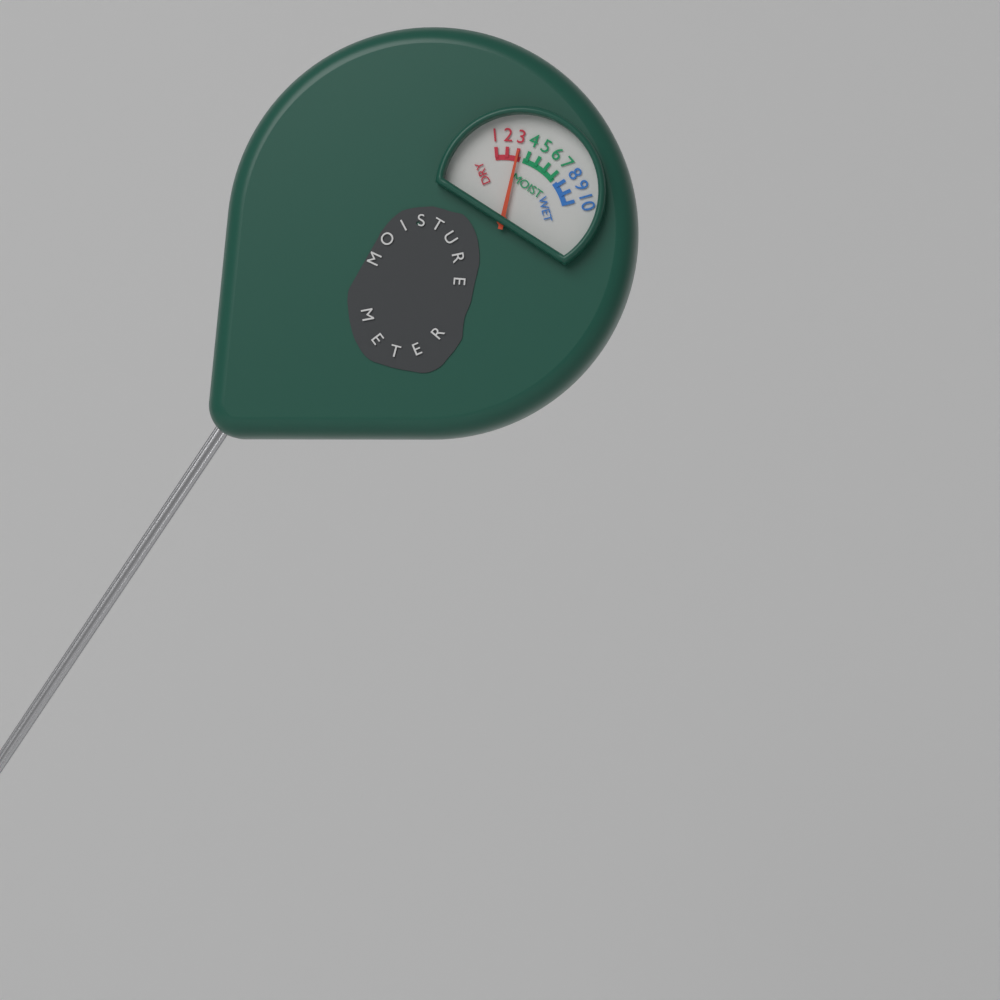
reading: 3 (no unit)
